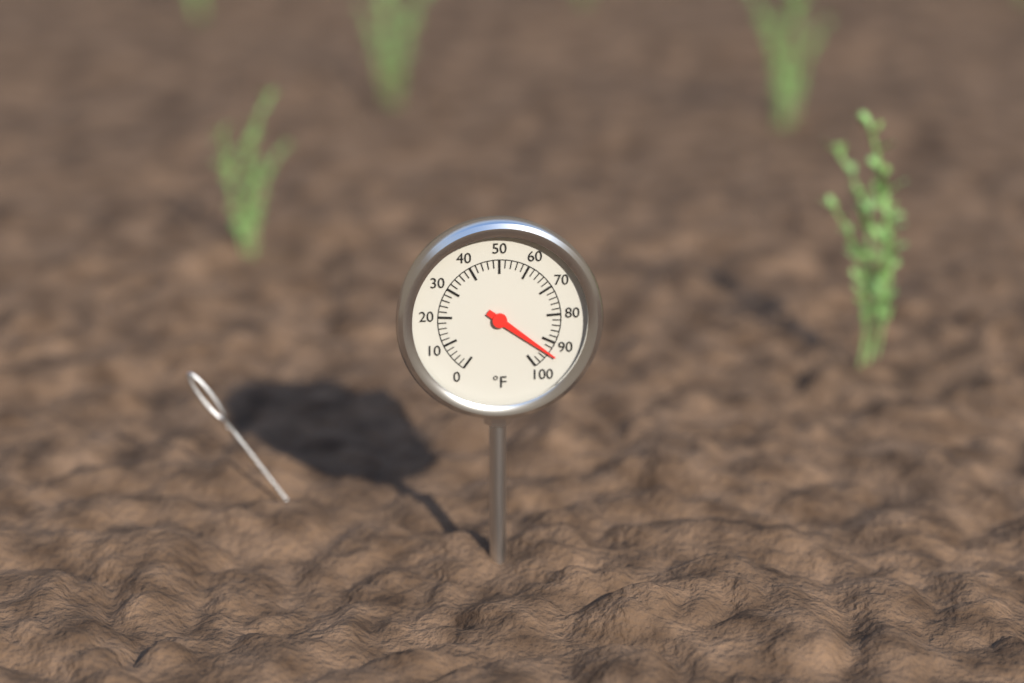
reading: 94 °F
